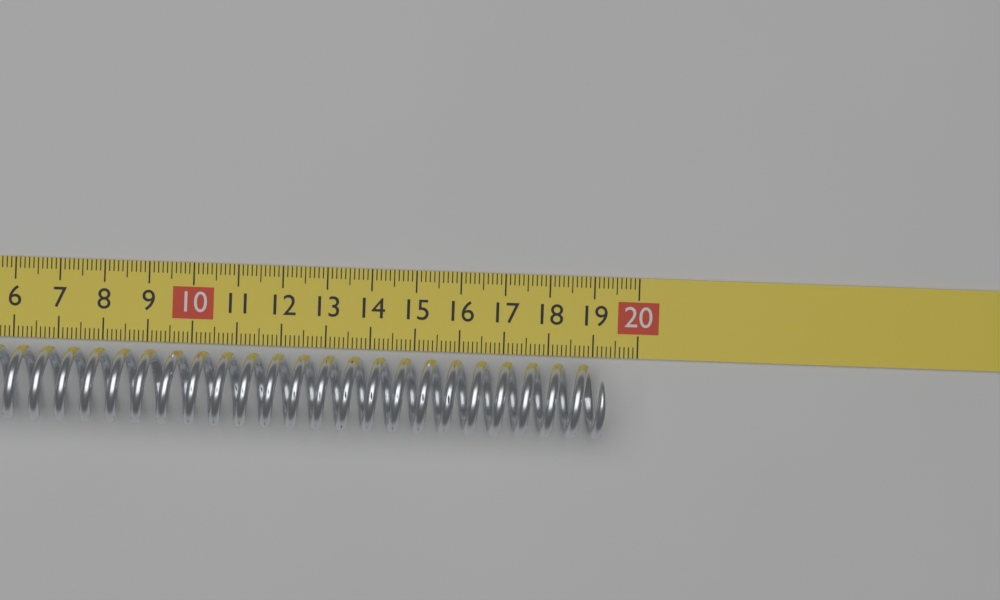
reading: 19.3 cm
